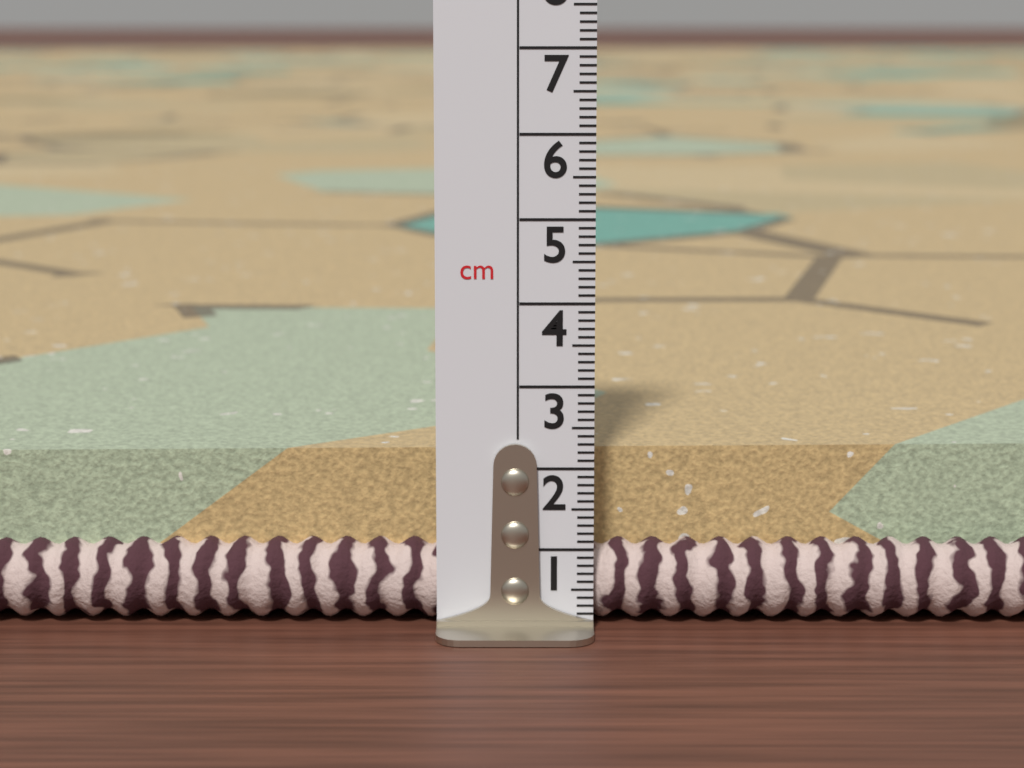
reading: 2.1 cm
